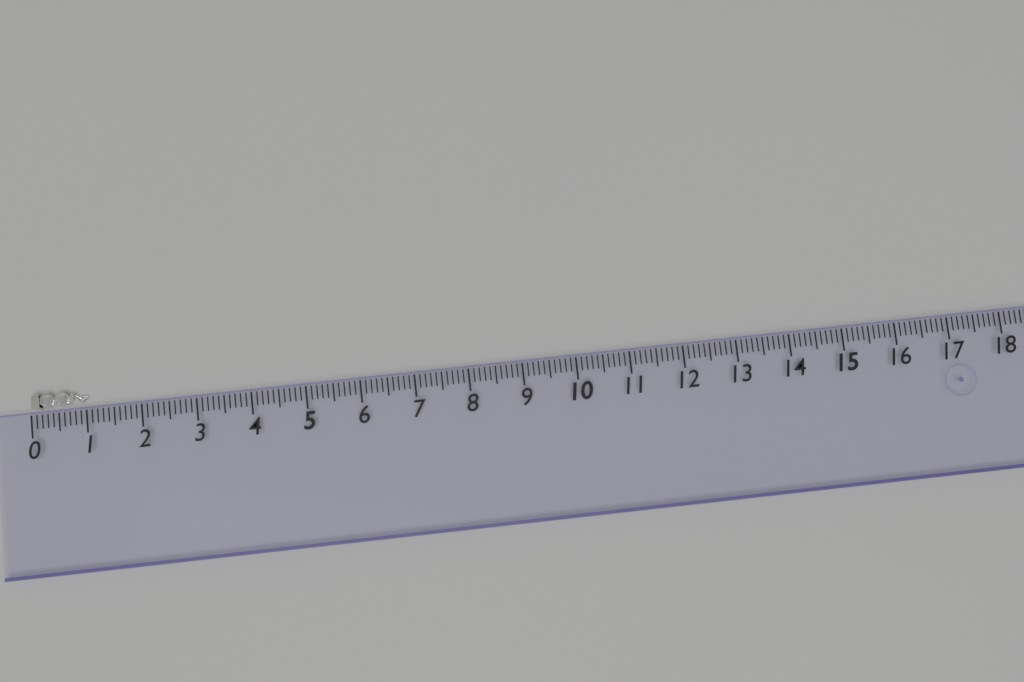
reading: 1.0 (no unit)
